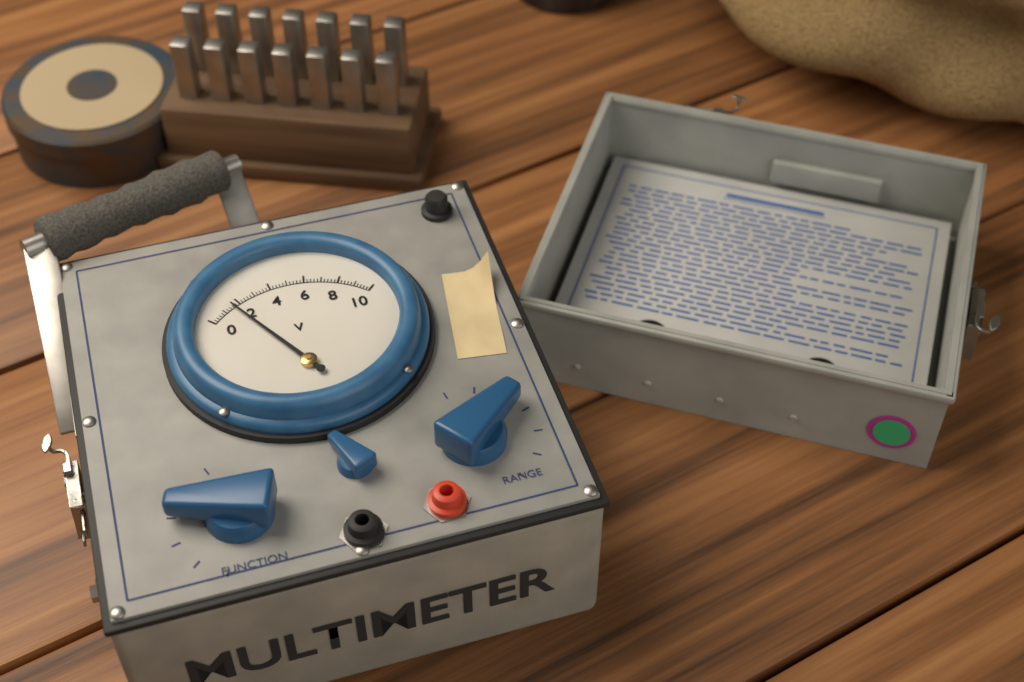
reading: 1.6 V
